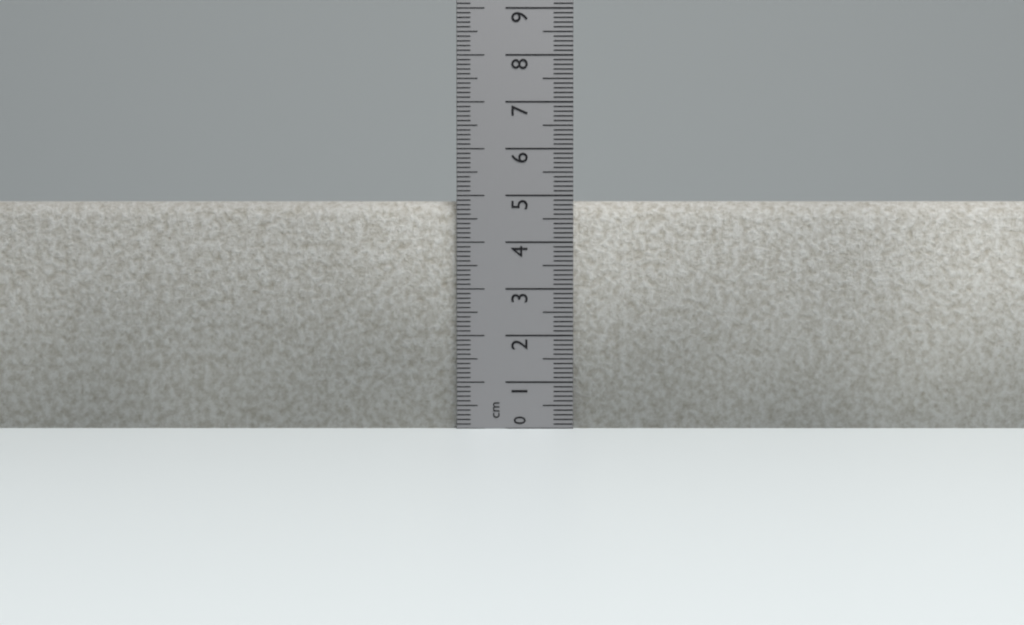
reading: 4.9 cm
